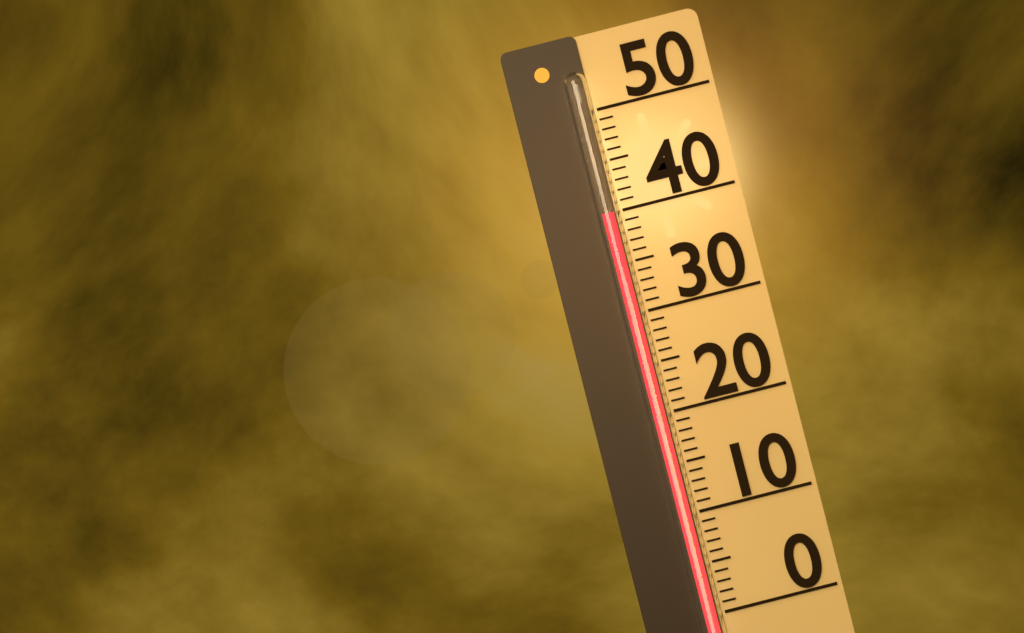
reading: 40 (no unit)
